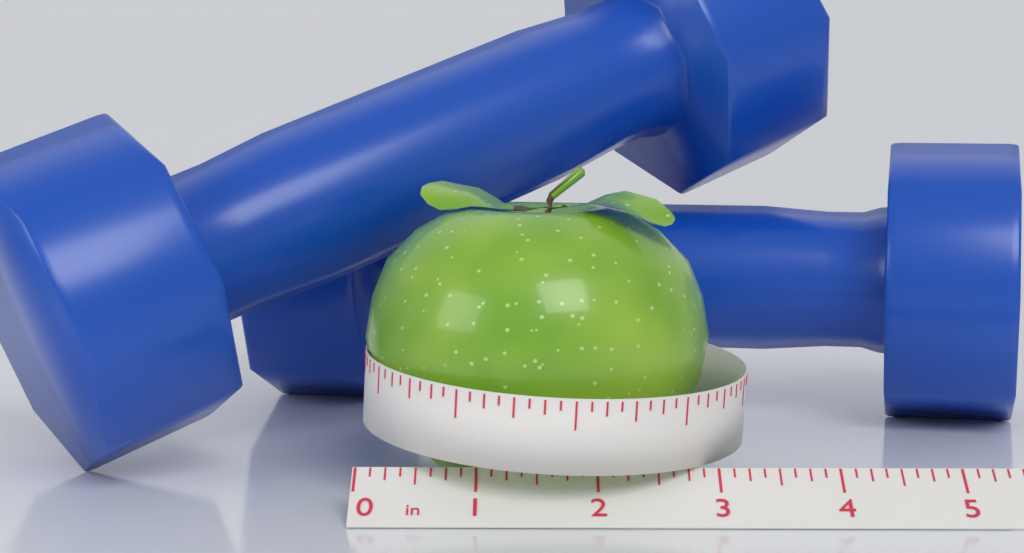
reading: 3.000 in
